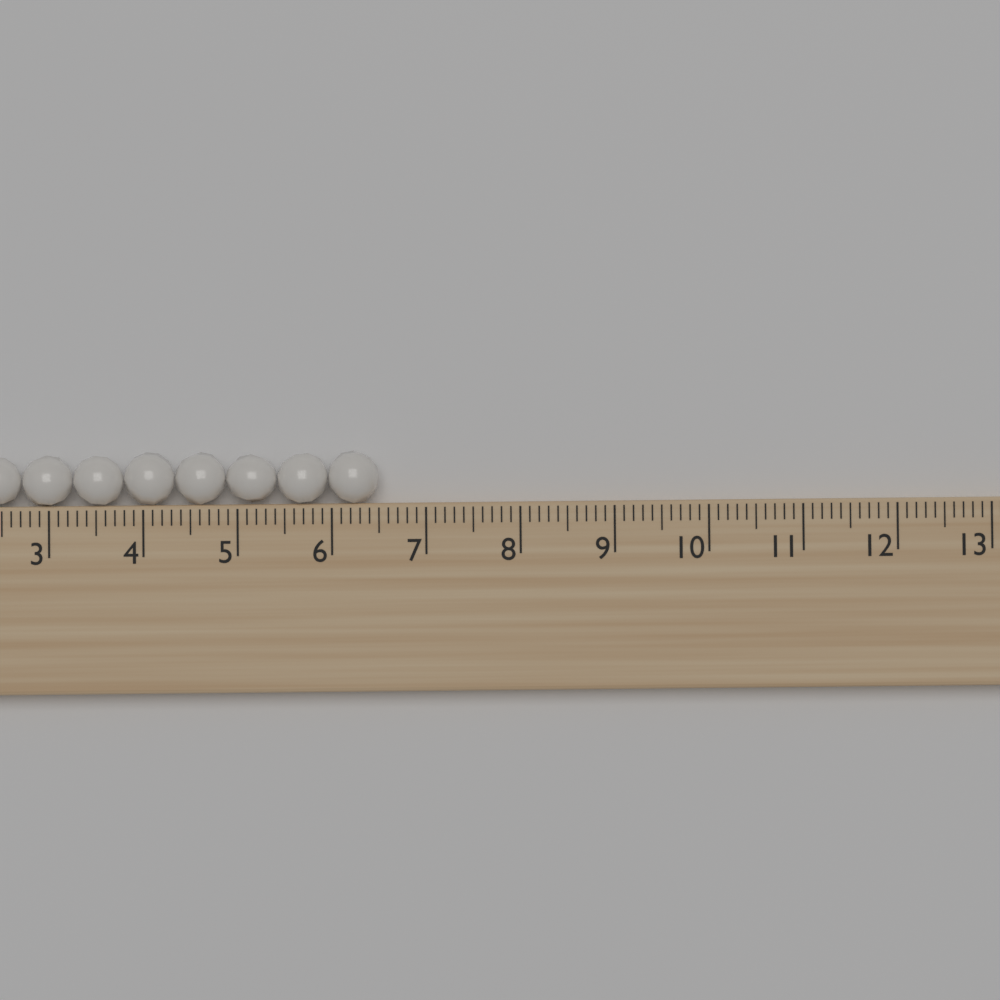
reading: 6.5 (no unit)
